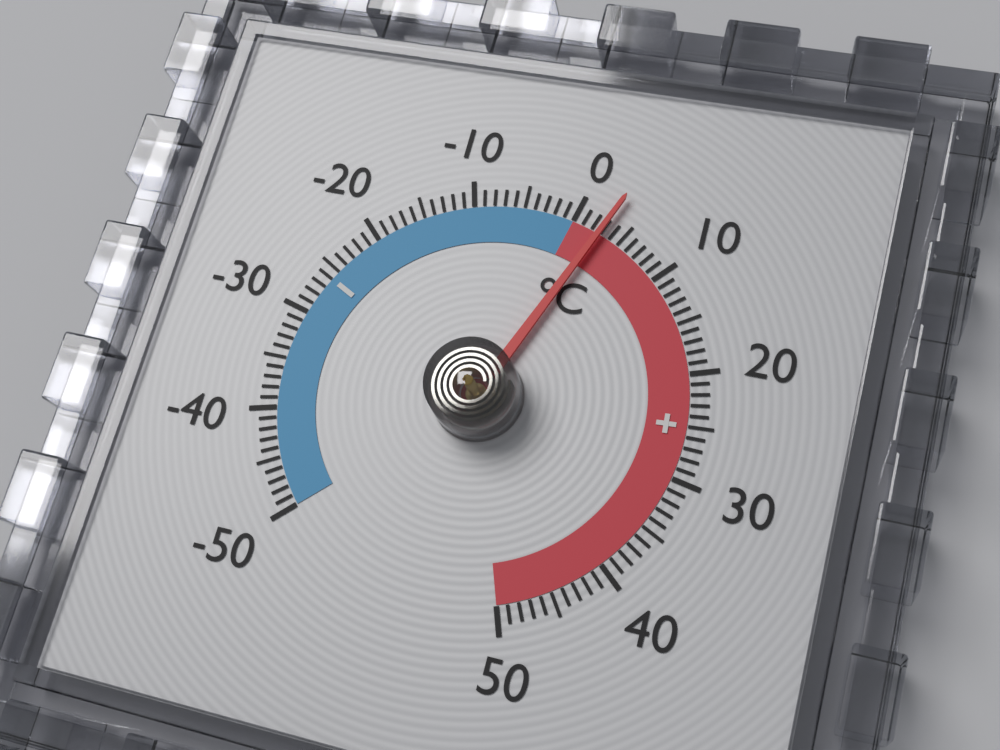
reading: 3 °C
